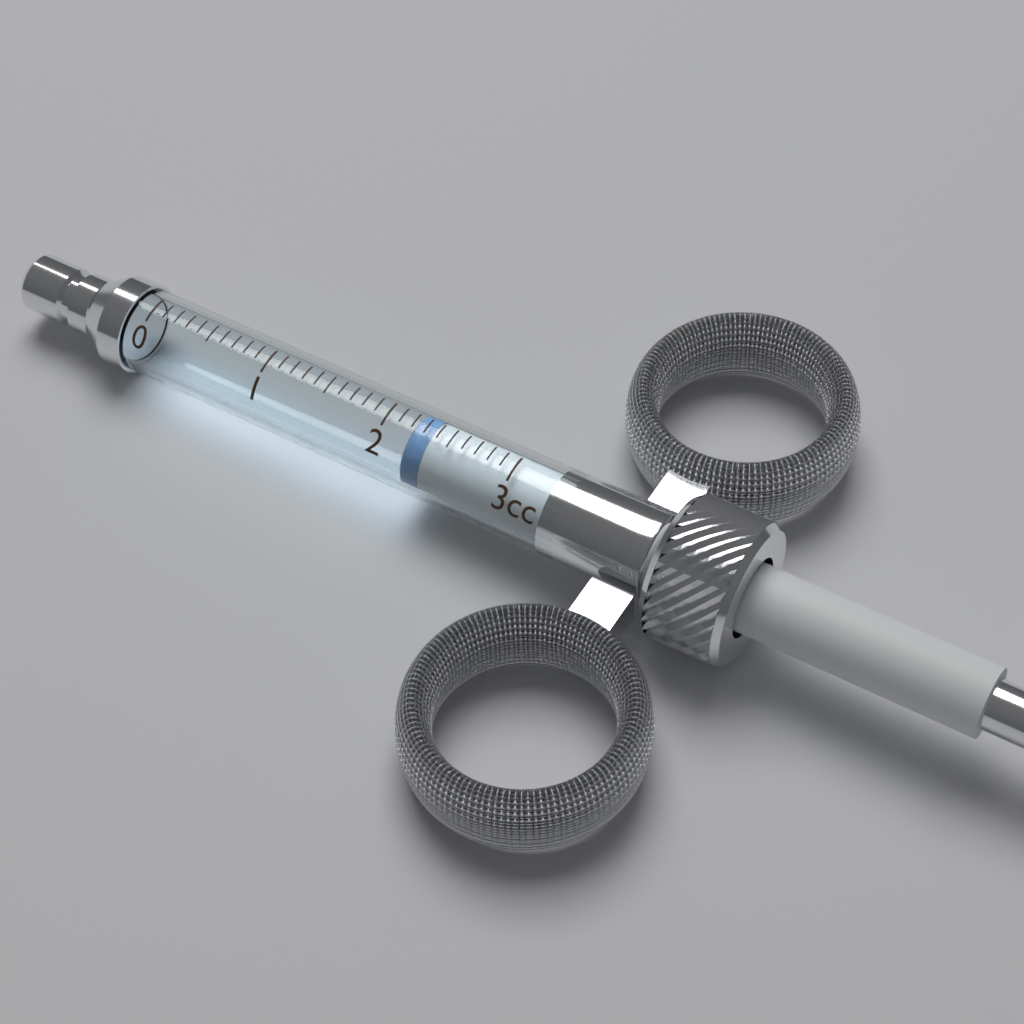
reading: 2.2 cc
